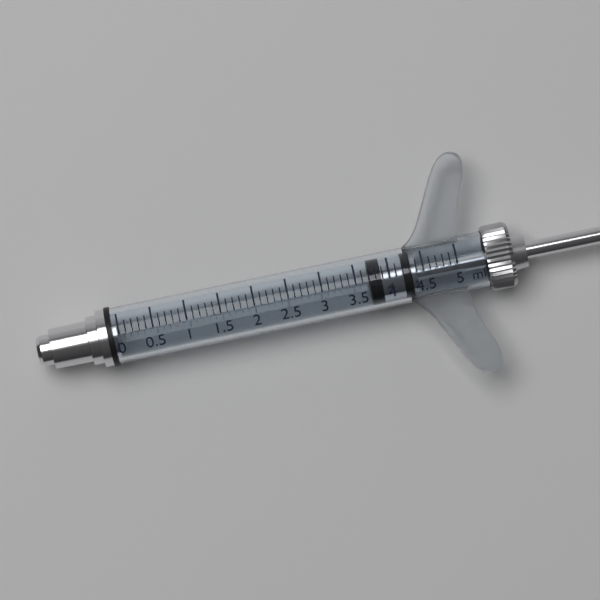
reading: 3.7 ml
